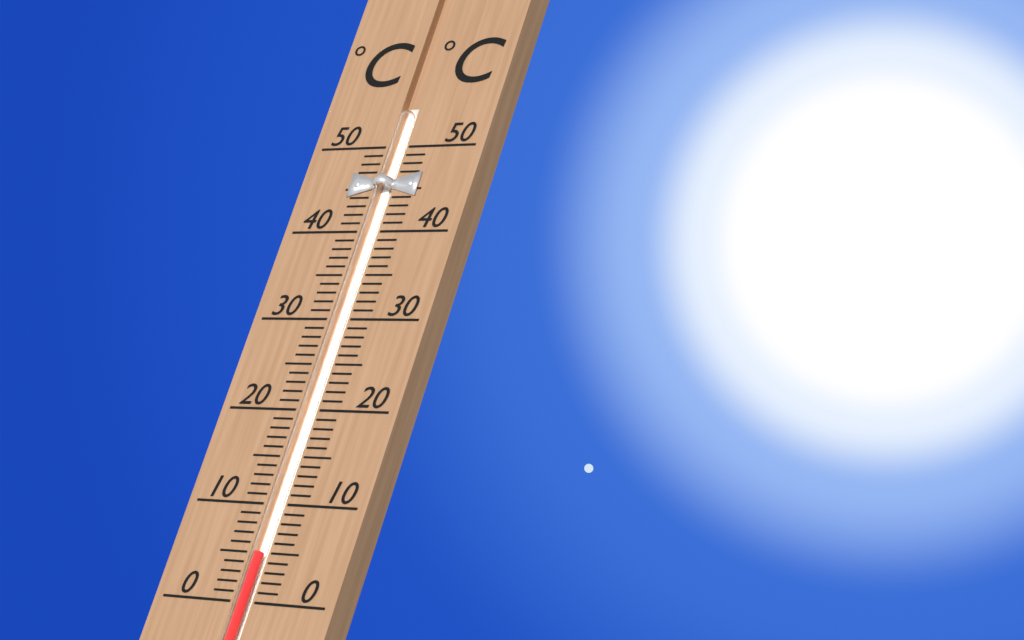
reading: 5 °C
